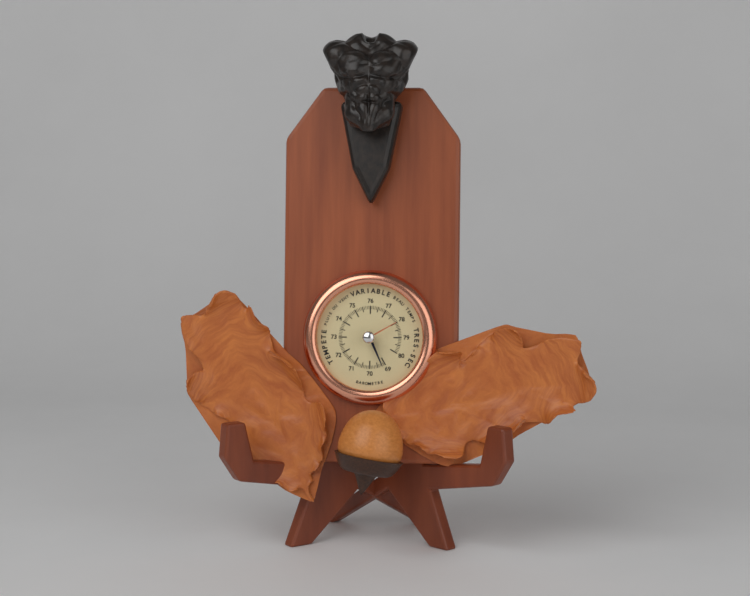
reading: 69.2 (no unit)
